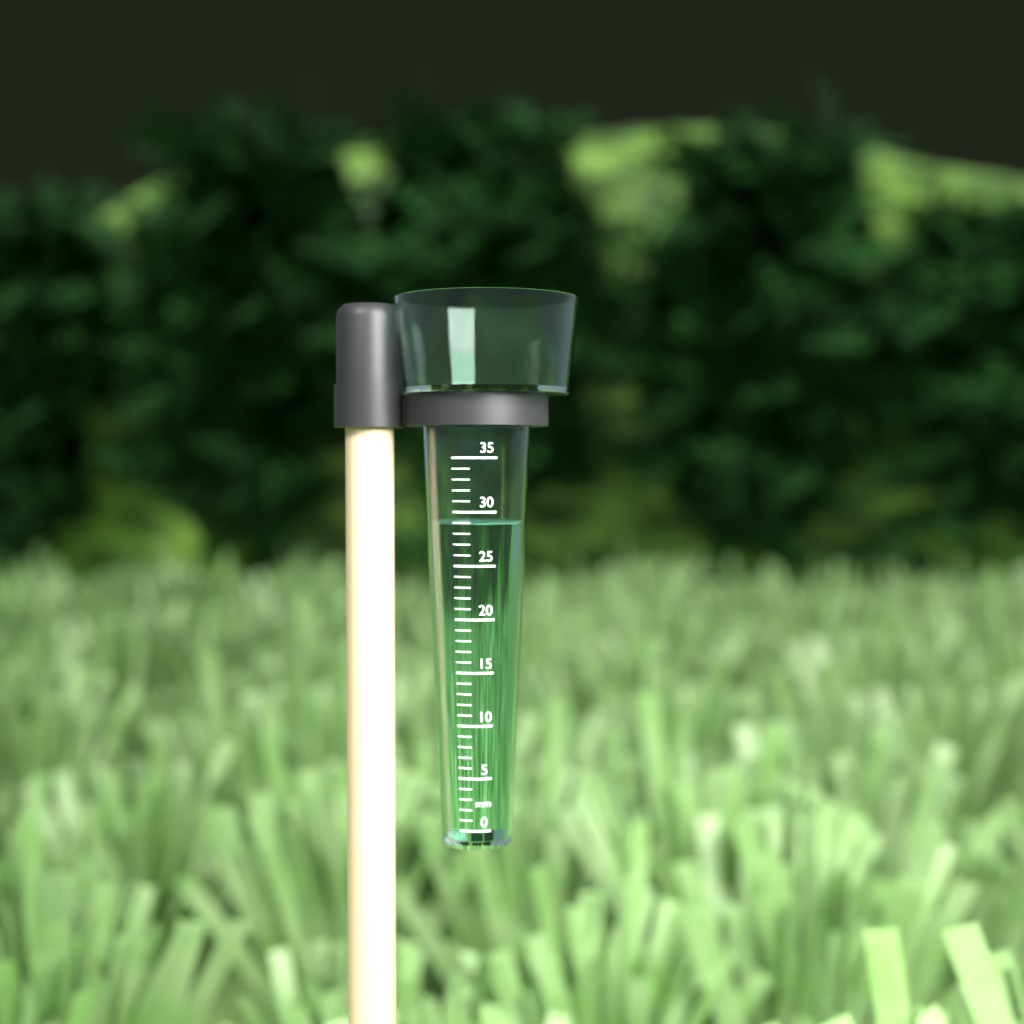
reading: 29 mm
